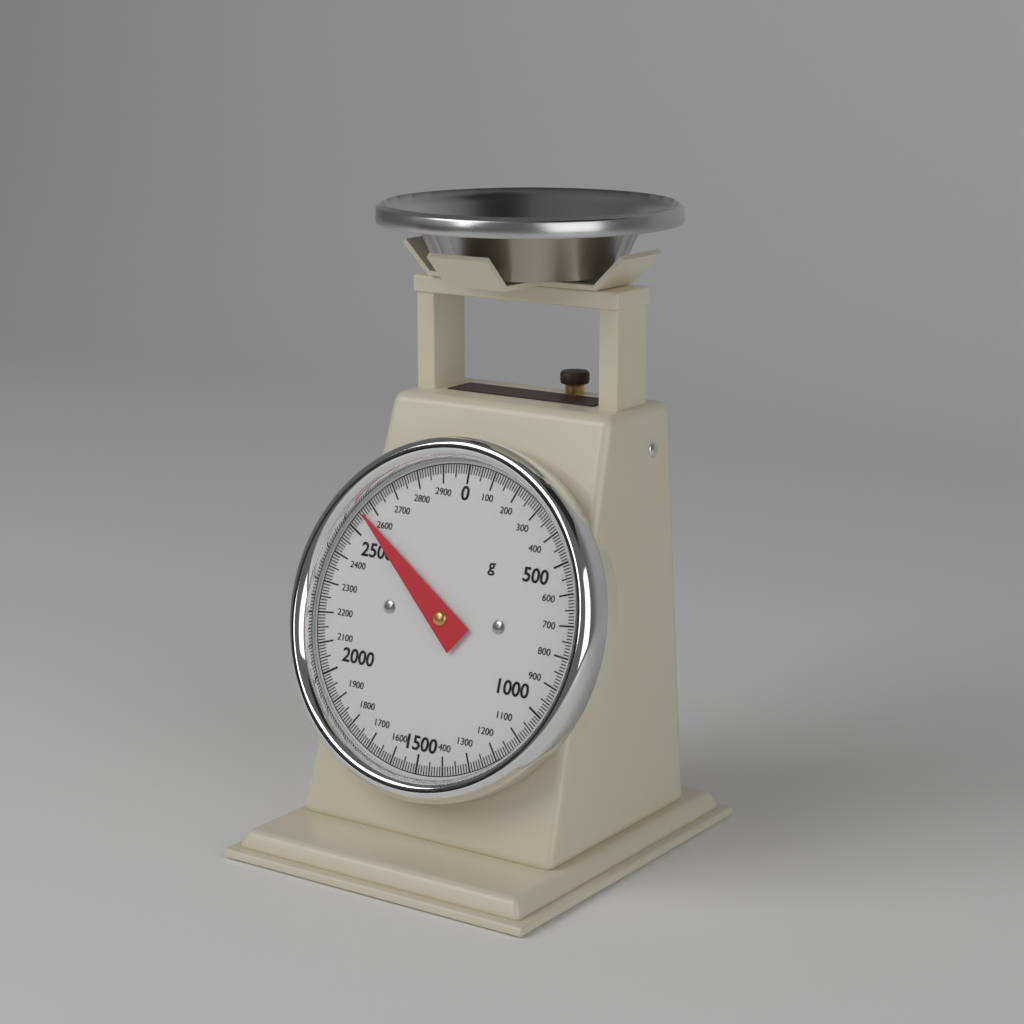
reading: 2560 g
